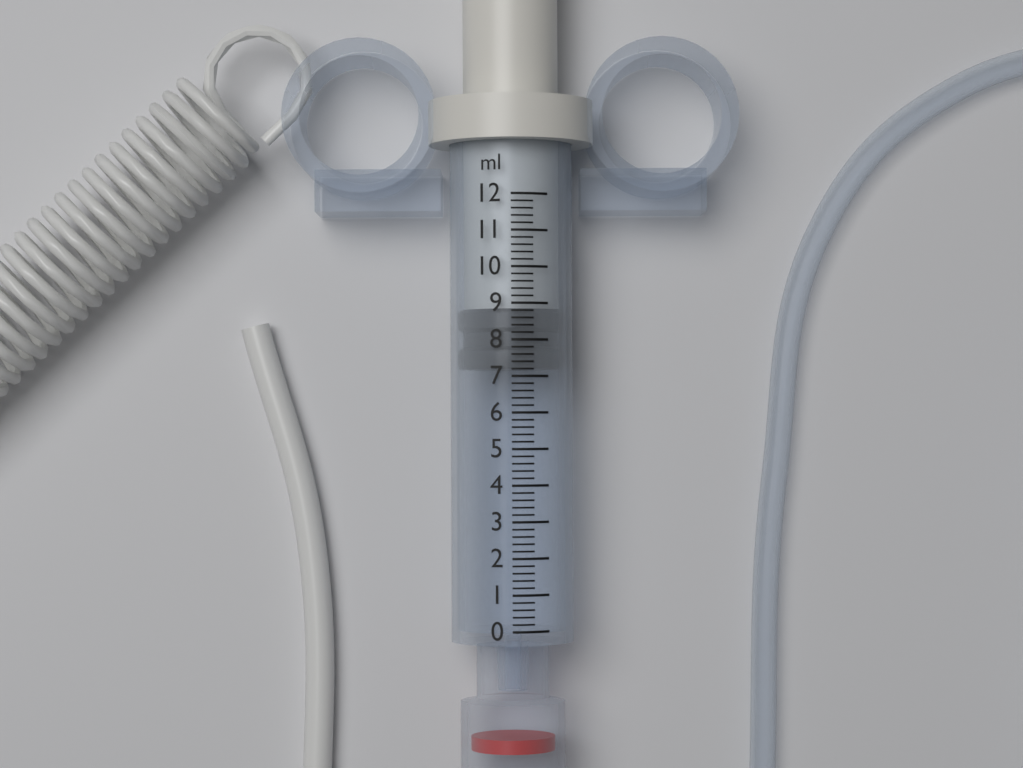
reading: 7.2 ml
